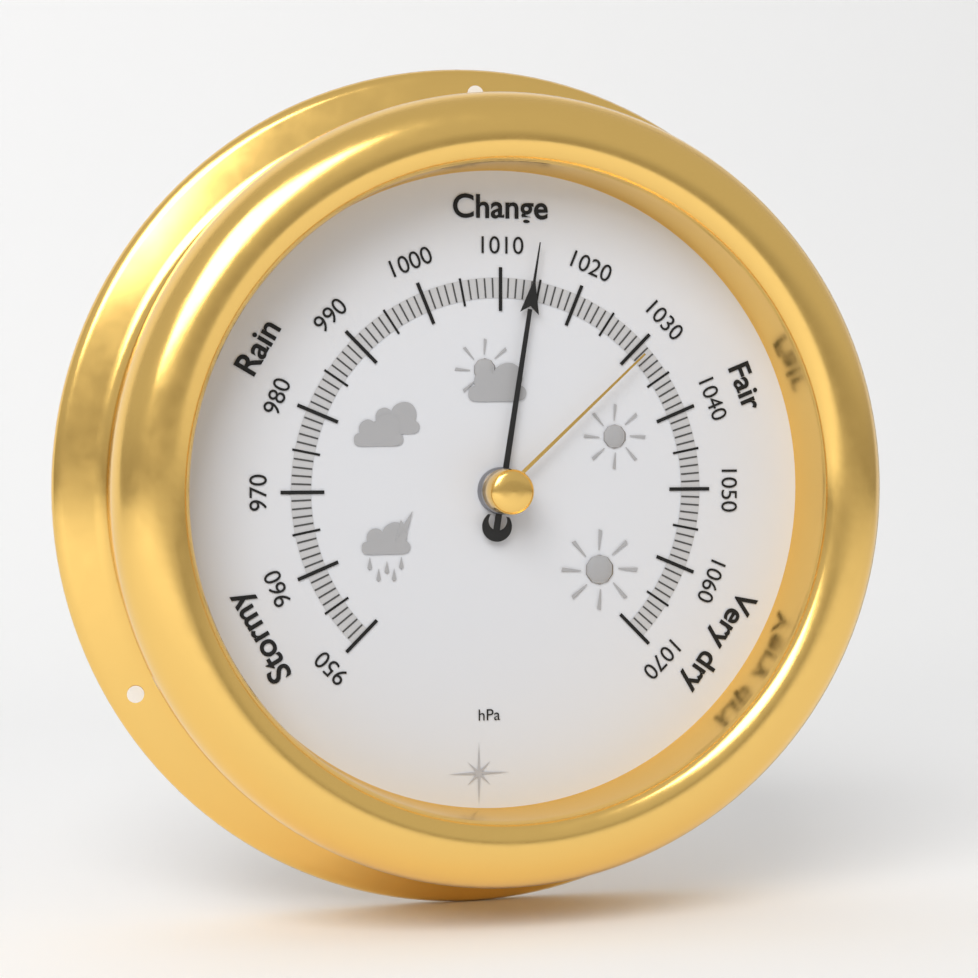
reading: 1014 hPa
